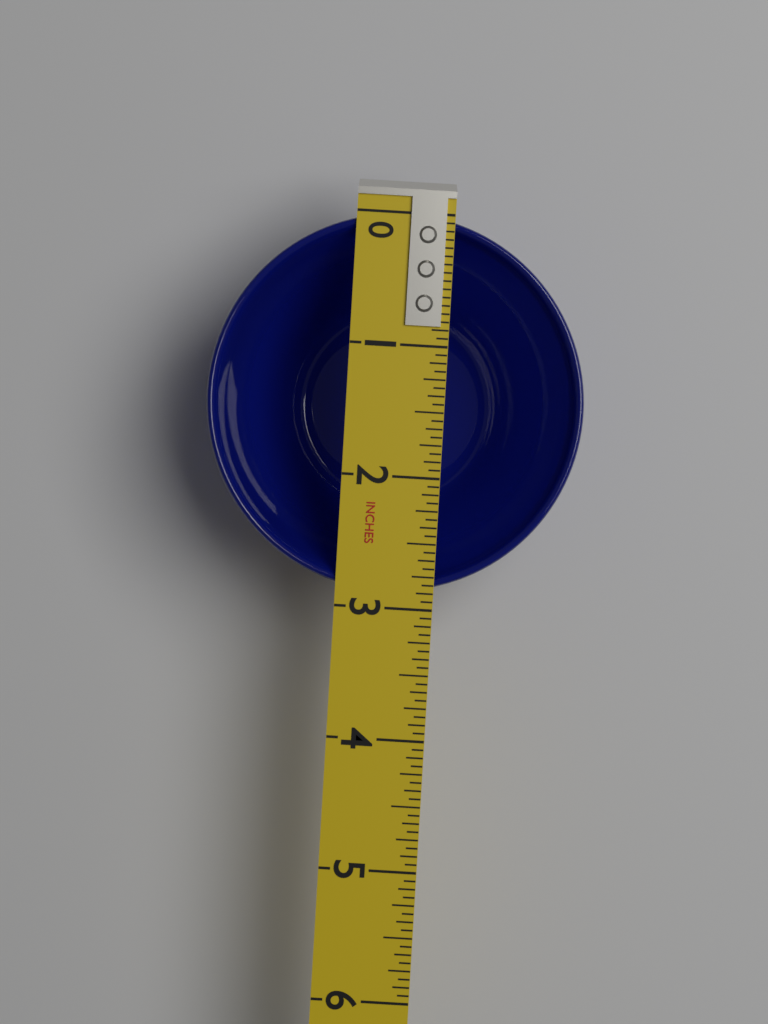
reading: 2.8750 in
